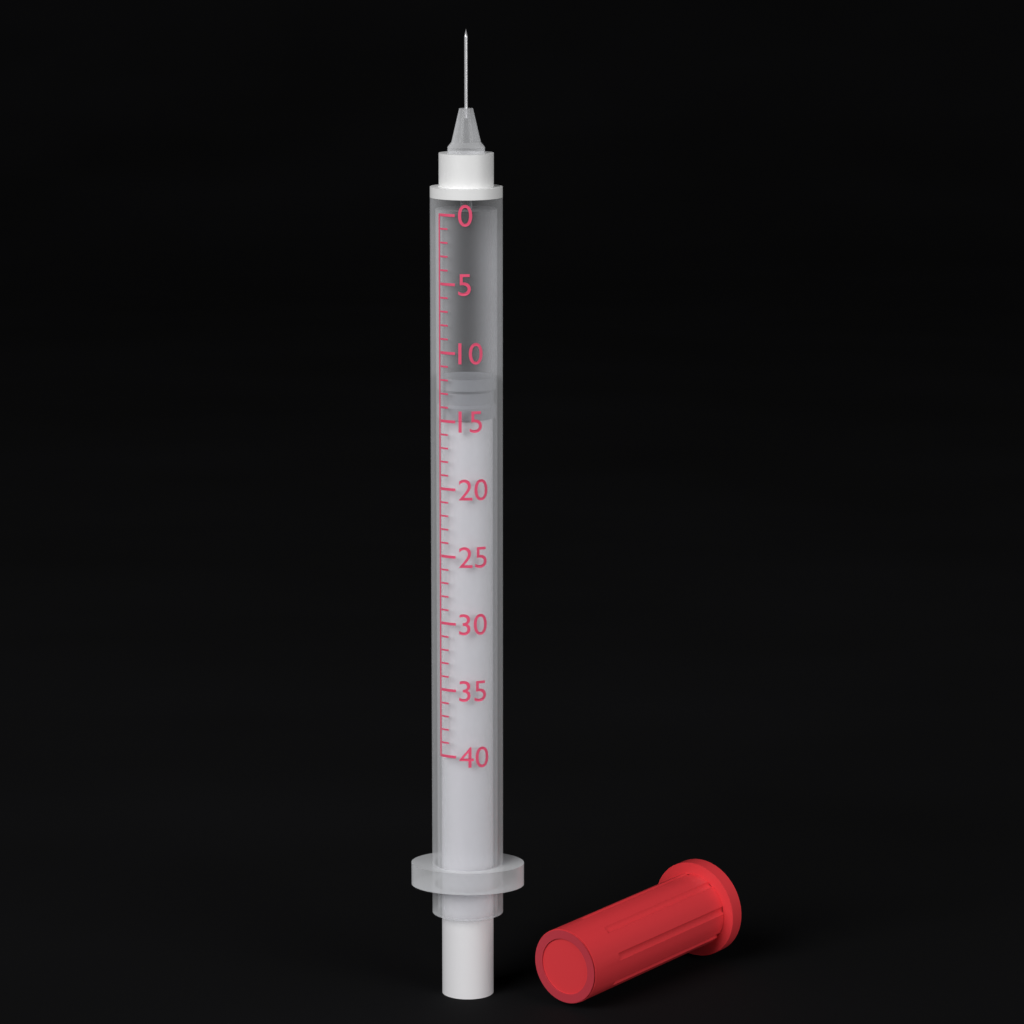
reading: 12 (no unit)
